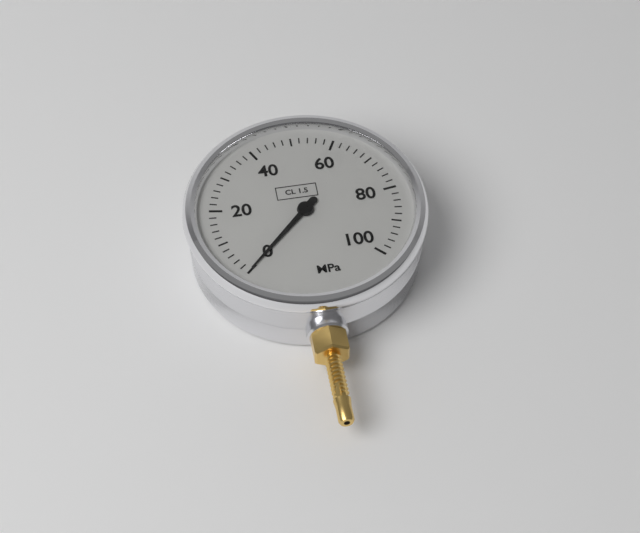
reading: 0 MPa
